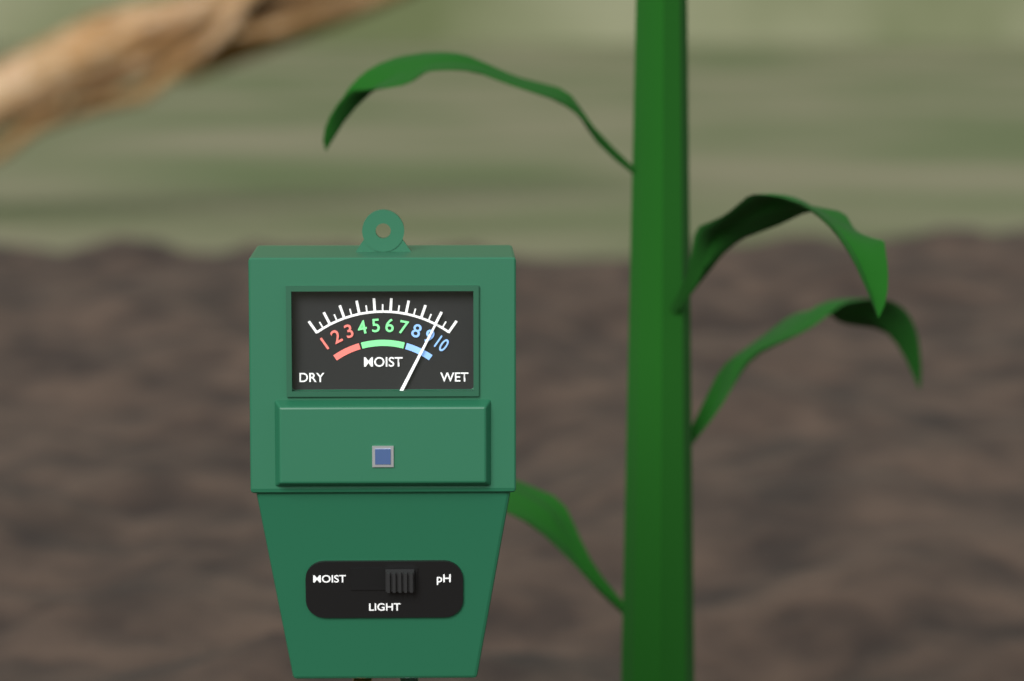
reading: 9.0 (no unit)
